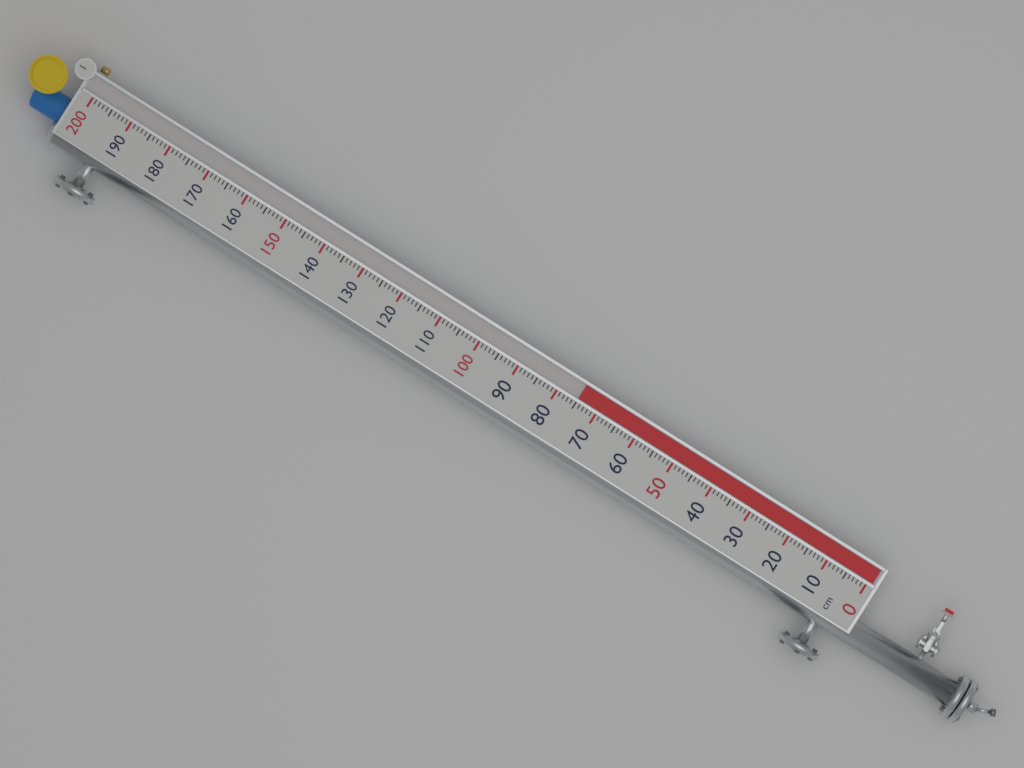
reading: 75 cm
